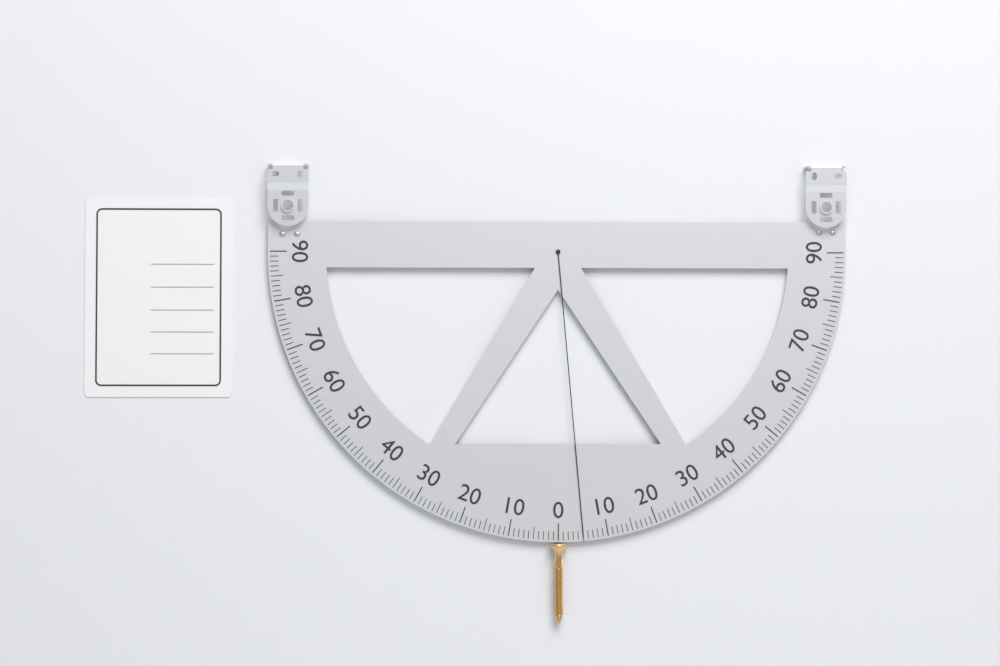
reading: 5 (no unit)
